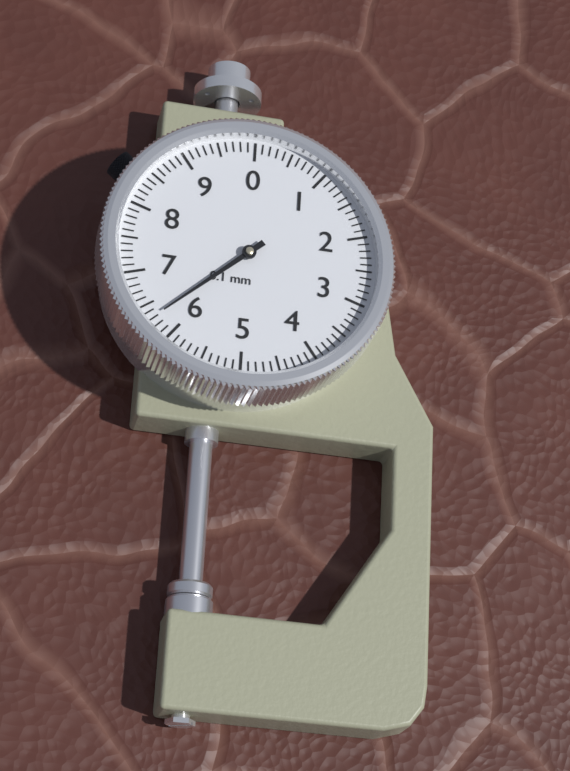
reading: 6.3 mm
